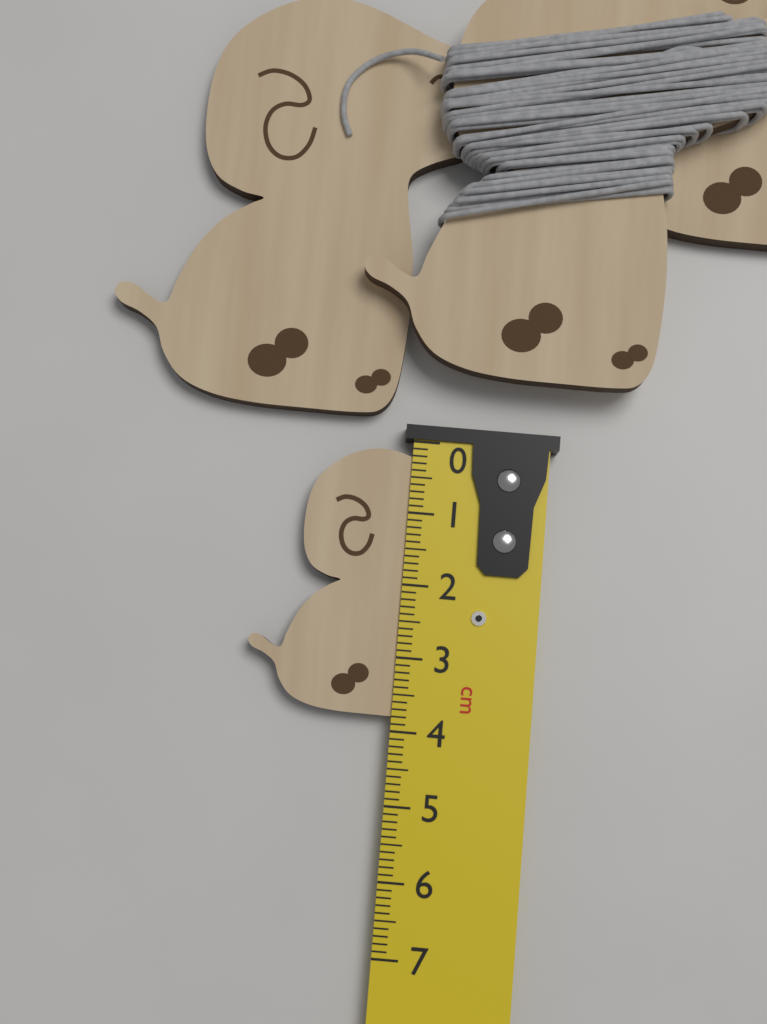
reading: 3.8 cm
